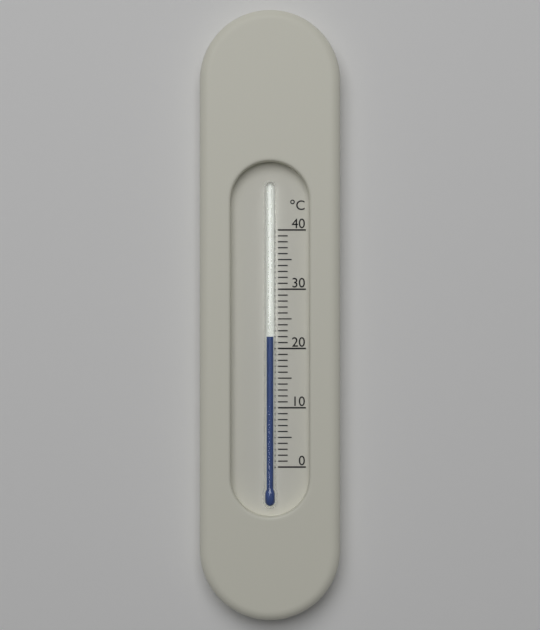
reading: 22 °C
